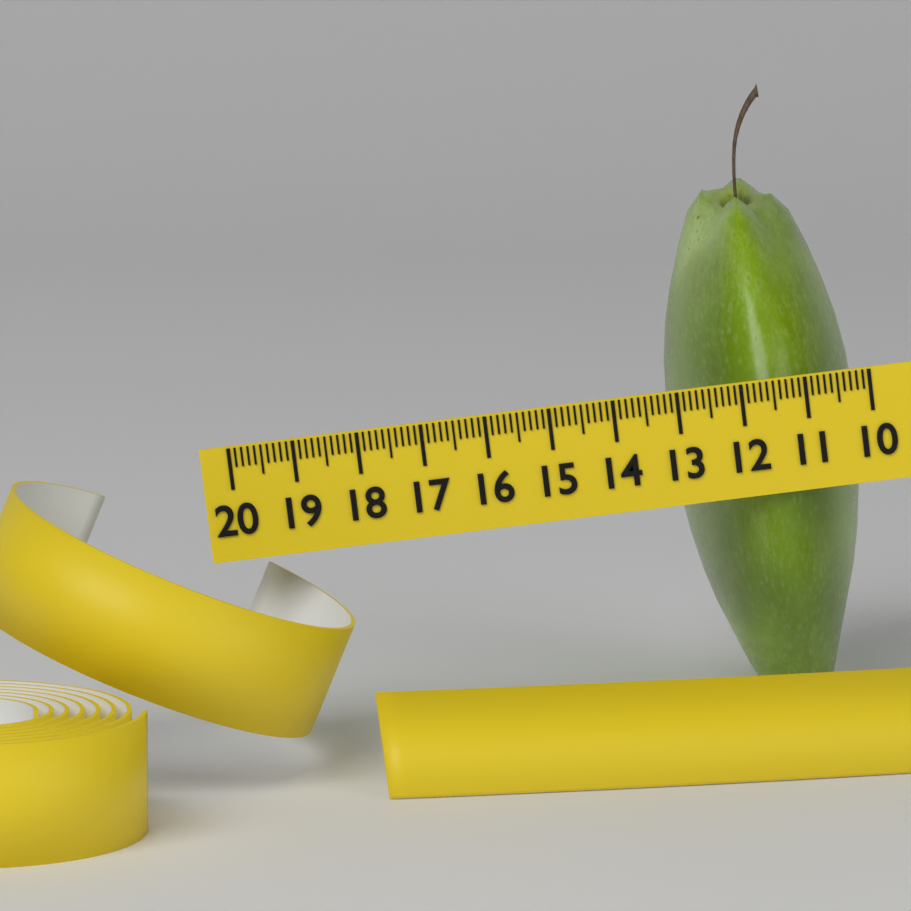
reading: 13.0 (no unit)
